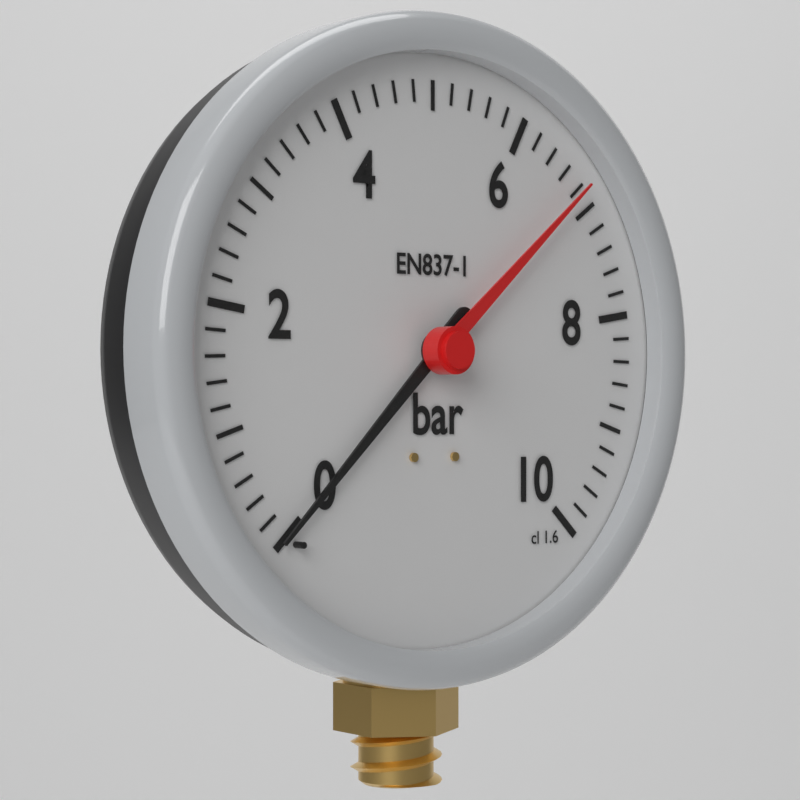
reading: 0.0 bar
